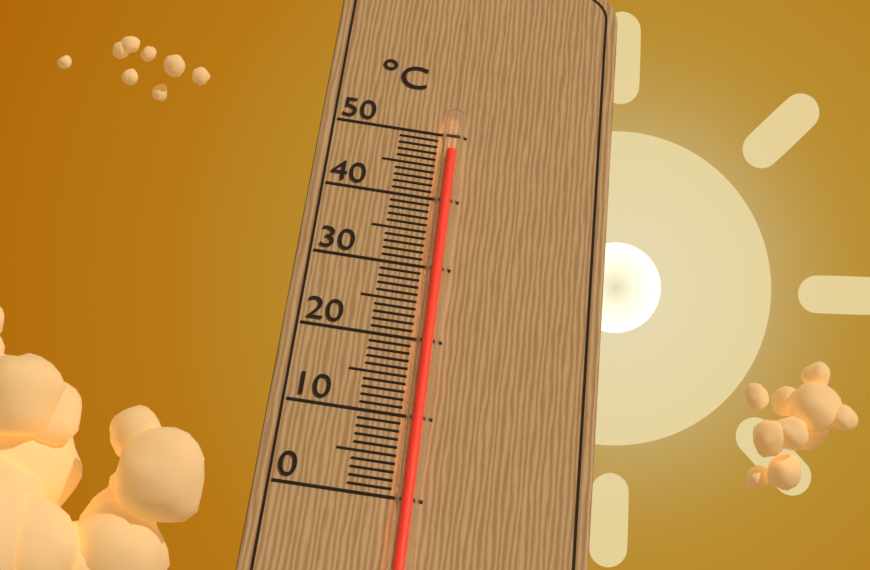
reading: 47 °C
